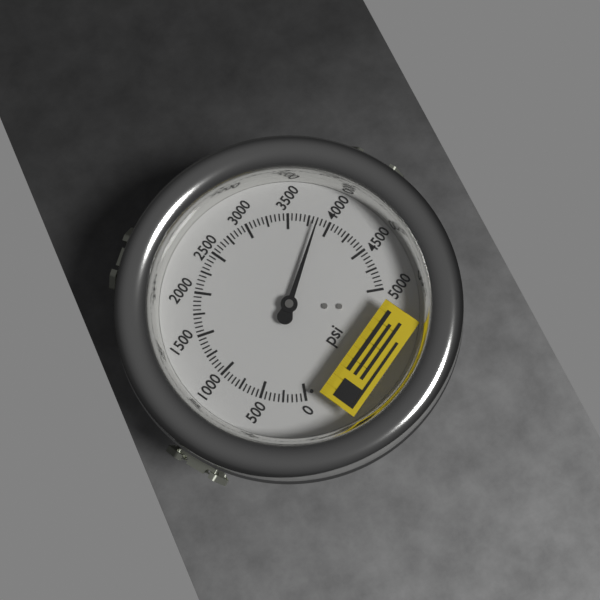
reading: 3850 psi
